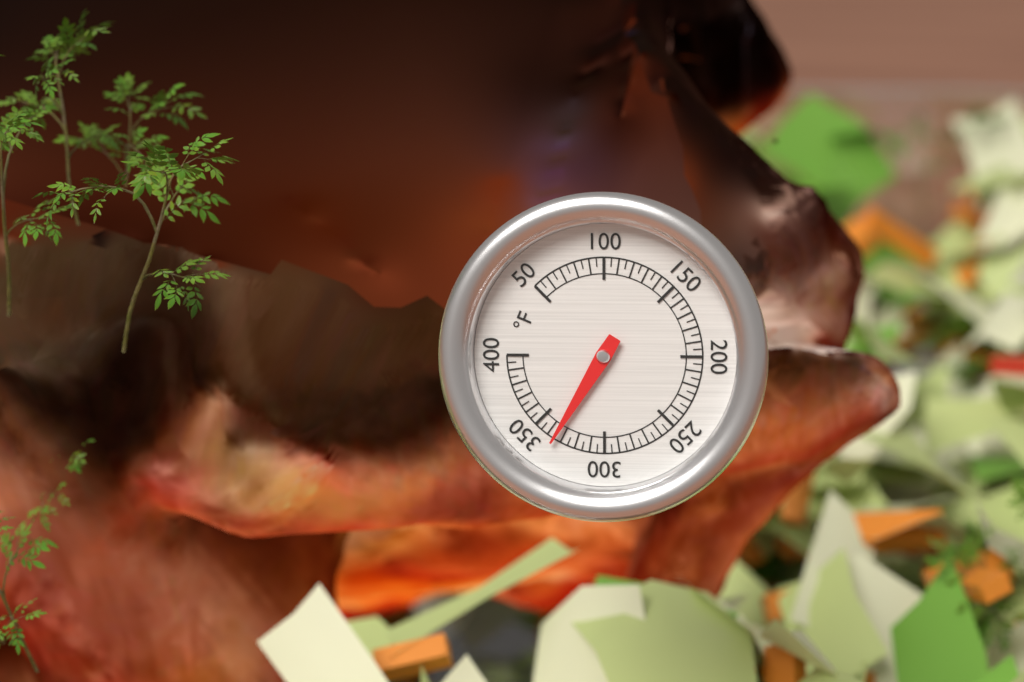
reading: 335 °F
